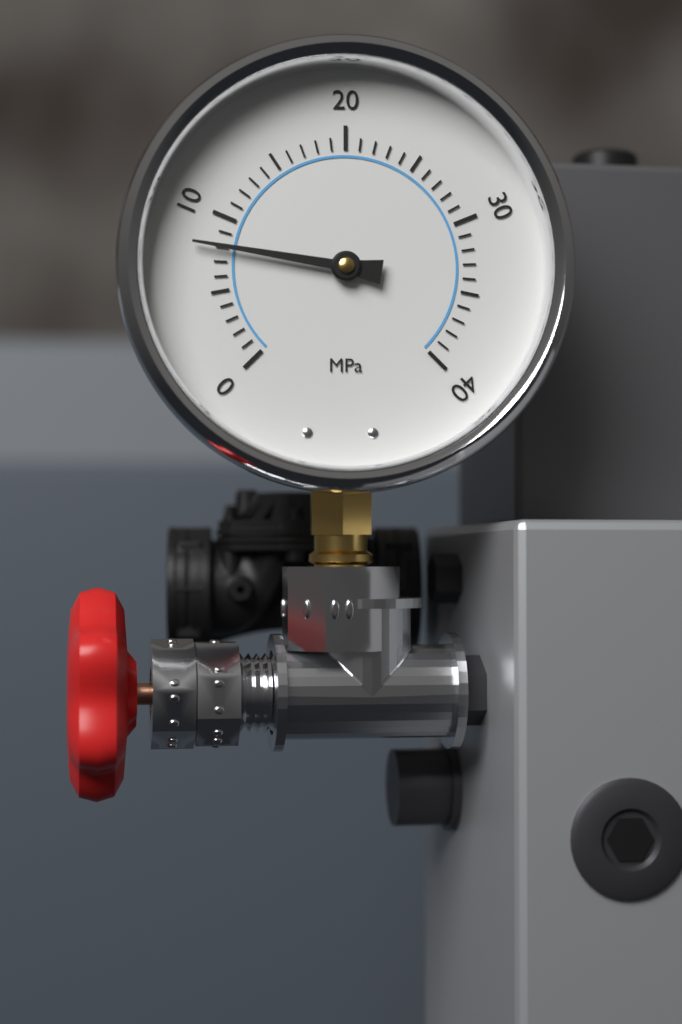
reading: 8 MPa
